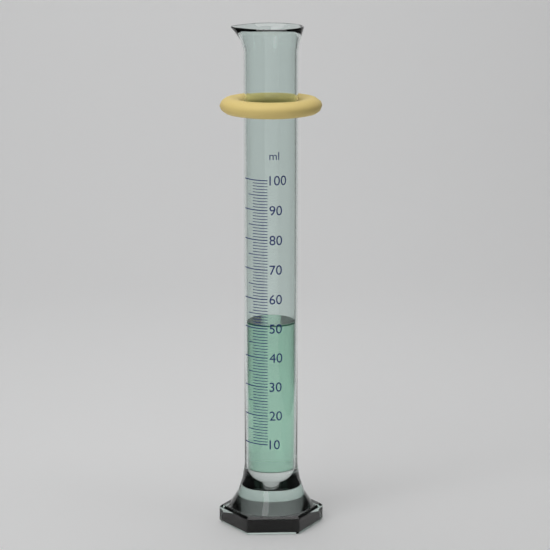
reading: 51 ml
